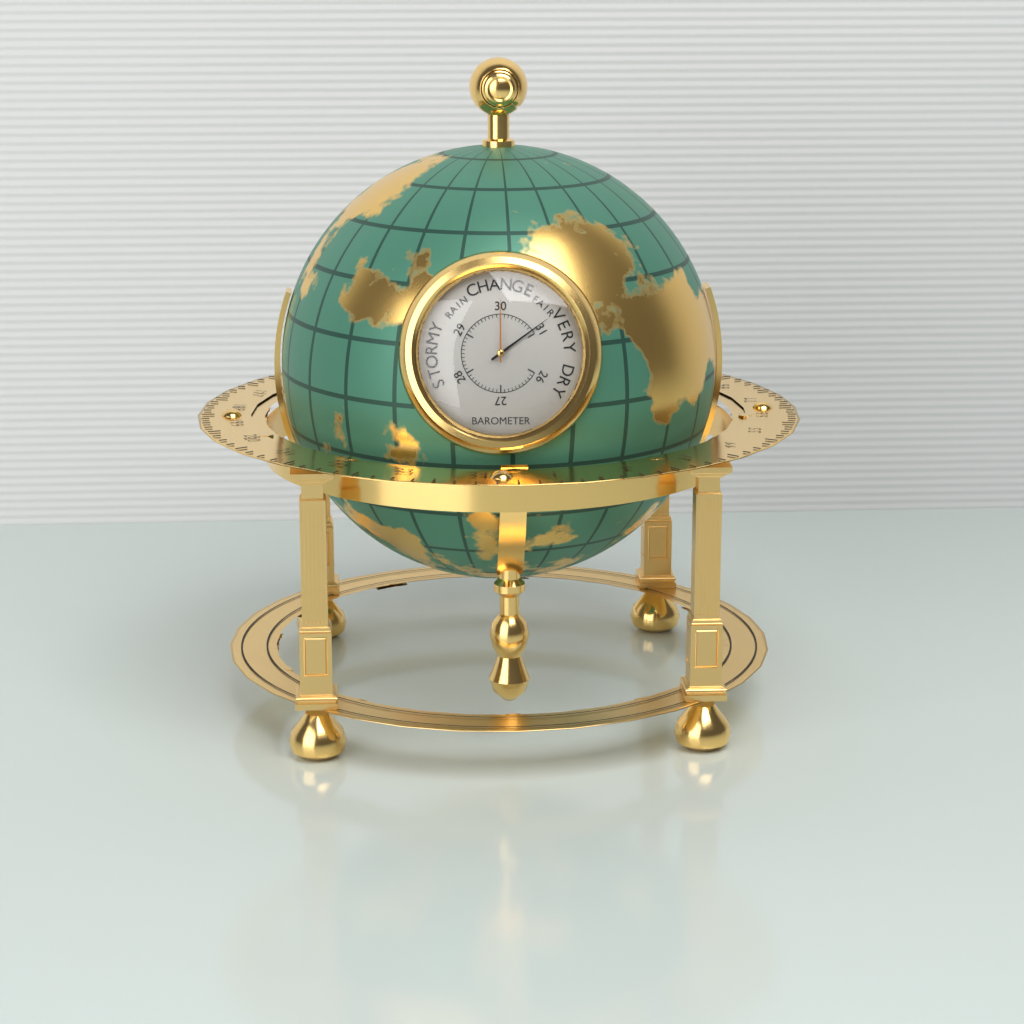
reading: 30.9 inHg
